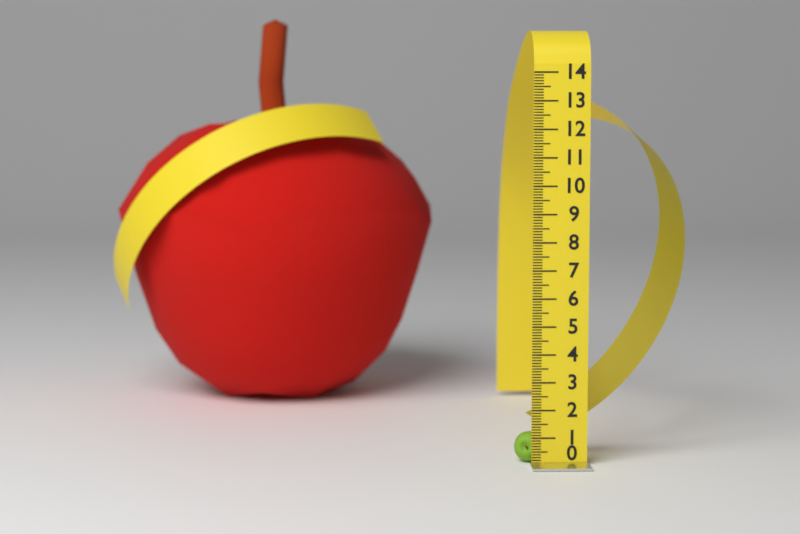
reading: 1.1 (no unit)
